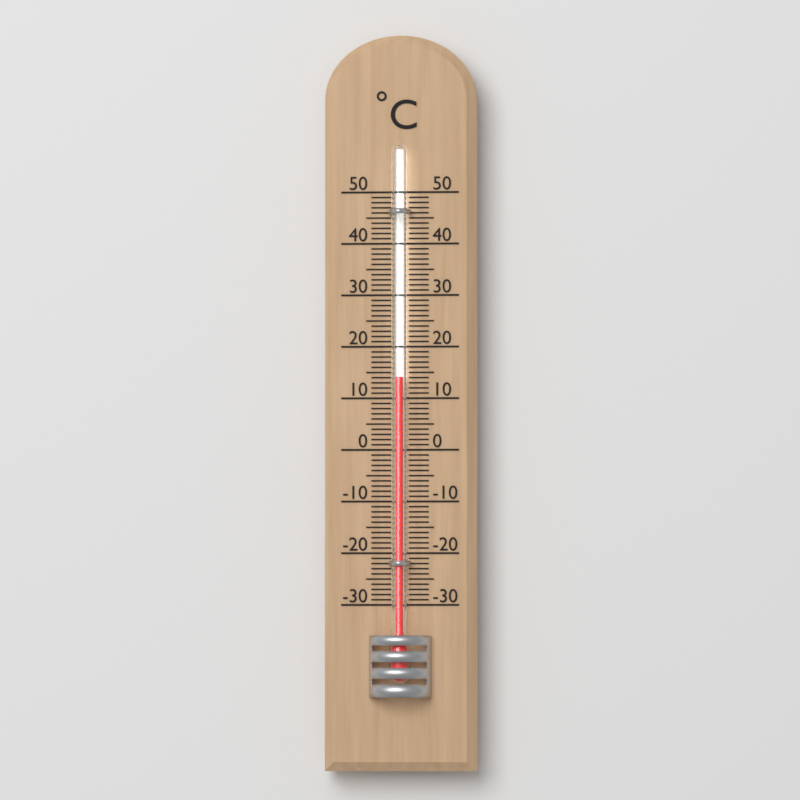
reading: 14 °C
